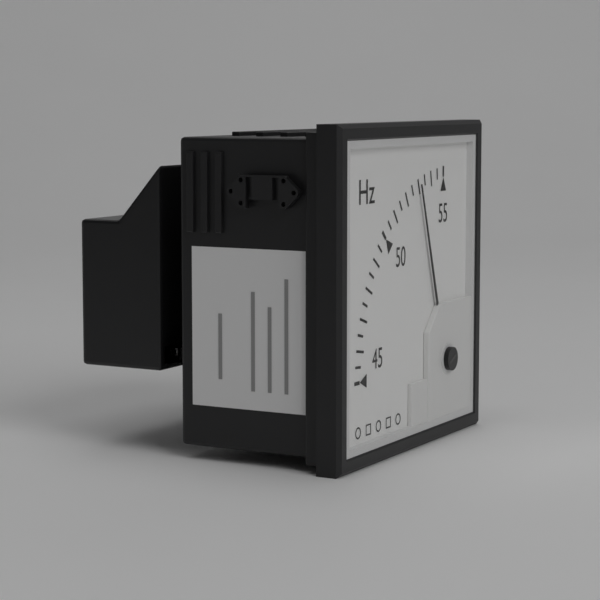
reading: 53.0 Hz
